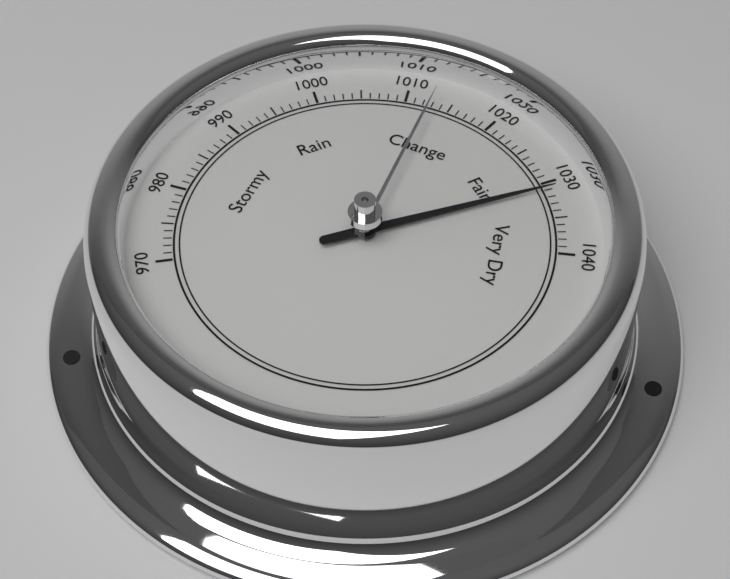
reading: 1031 (no unit)
